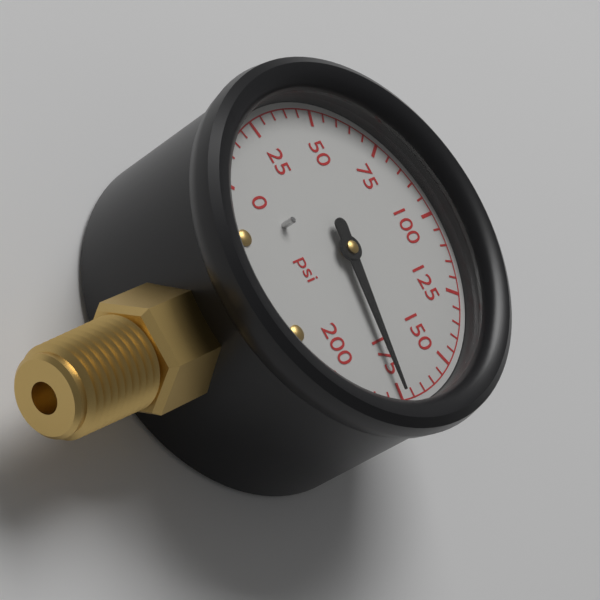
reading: 175 psi
